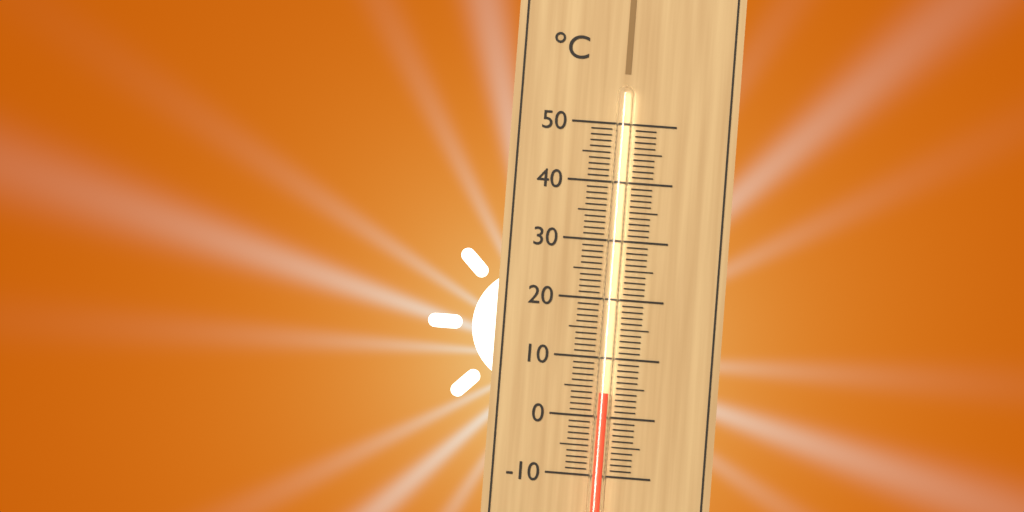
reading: 4 °C
